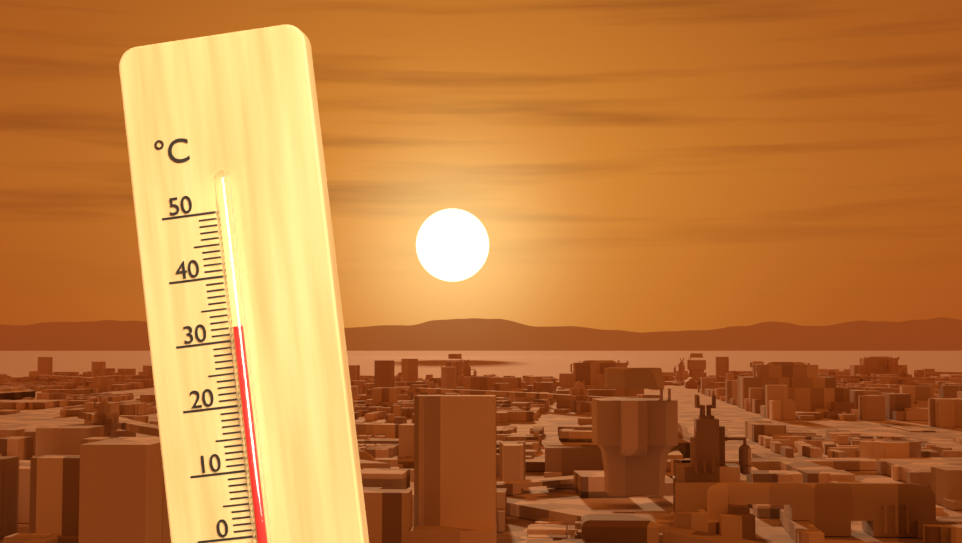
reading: 32 °C
